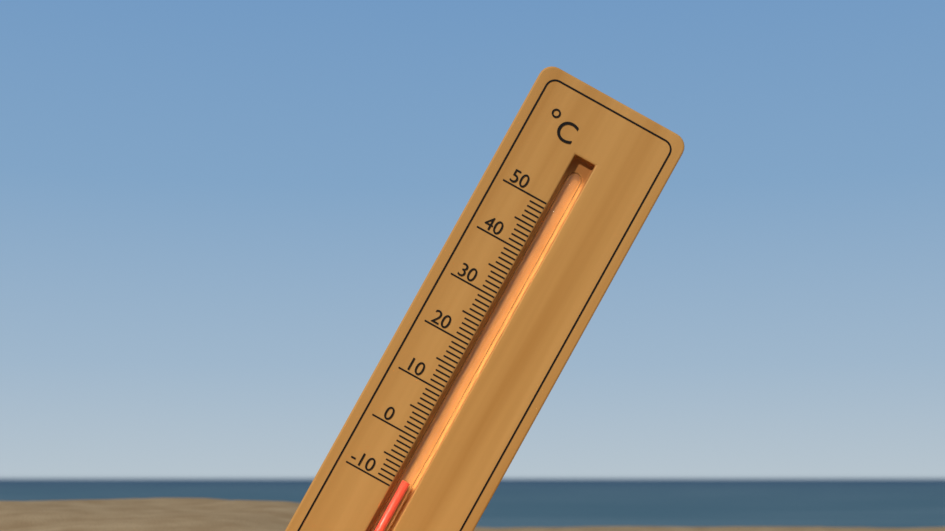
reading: -8 °C
